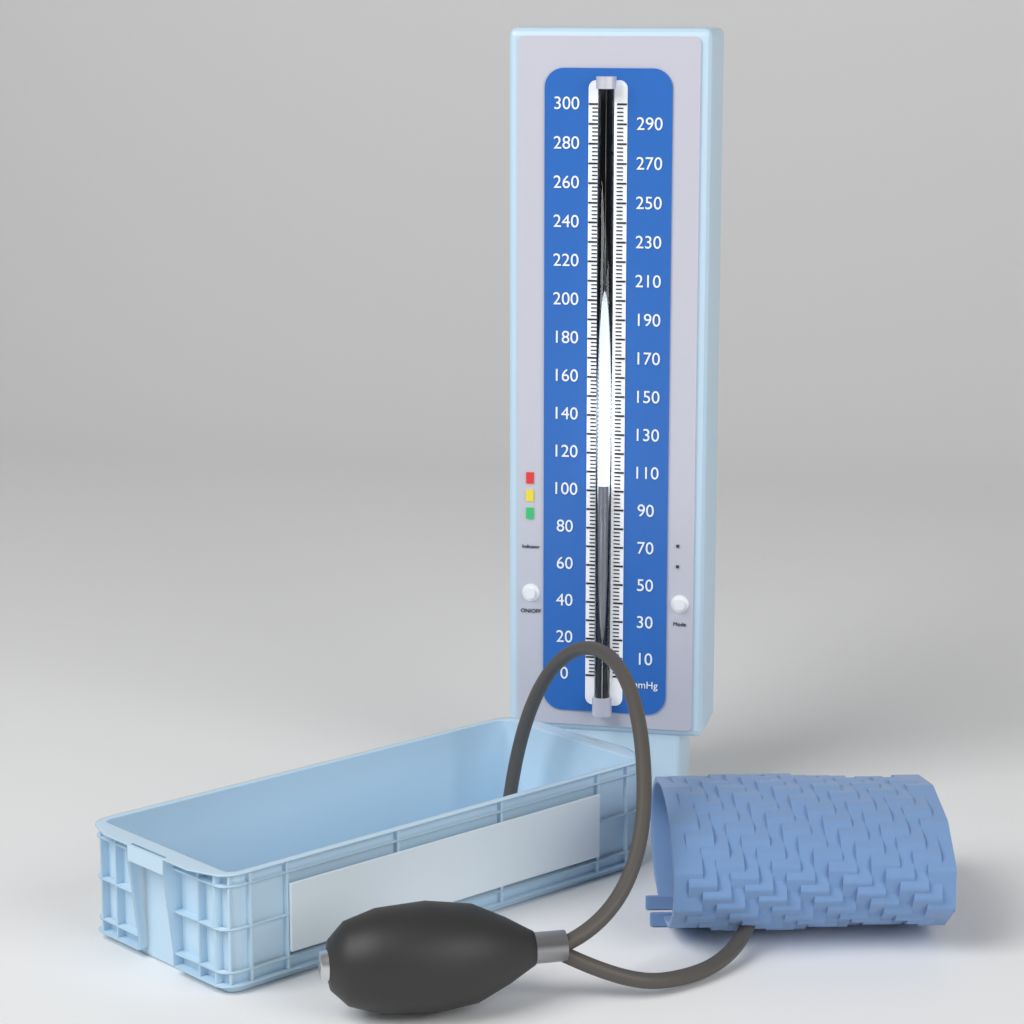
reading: 104 mmHg
